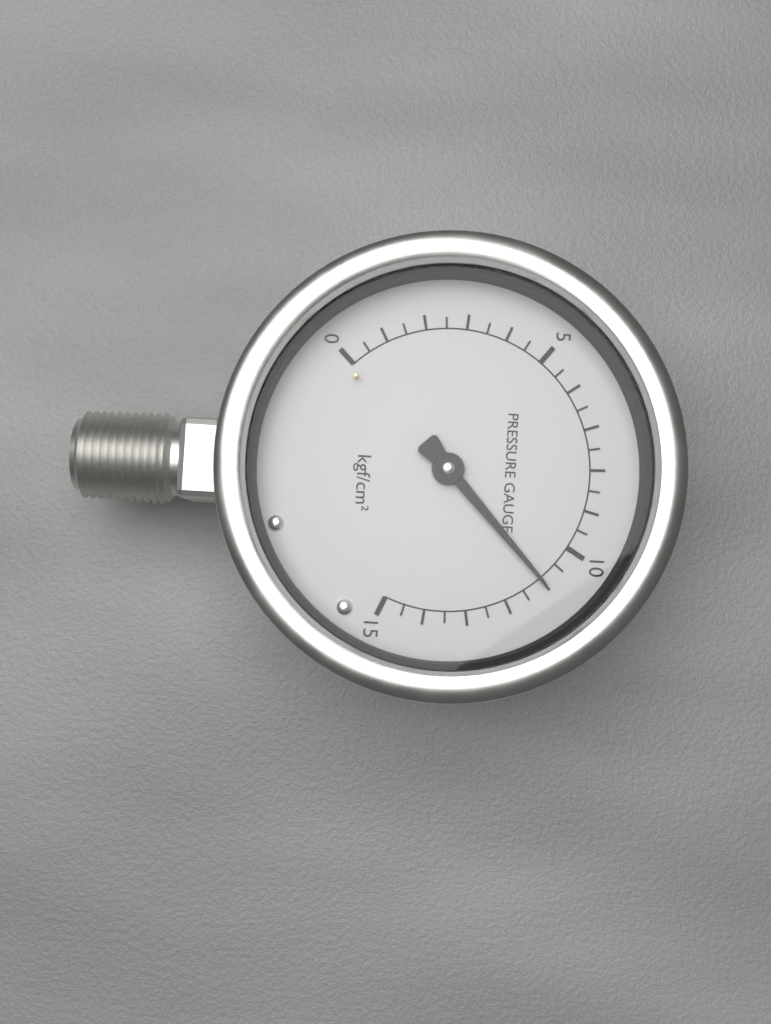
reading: 11.0 kgf/cm²
